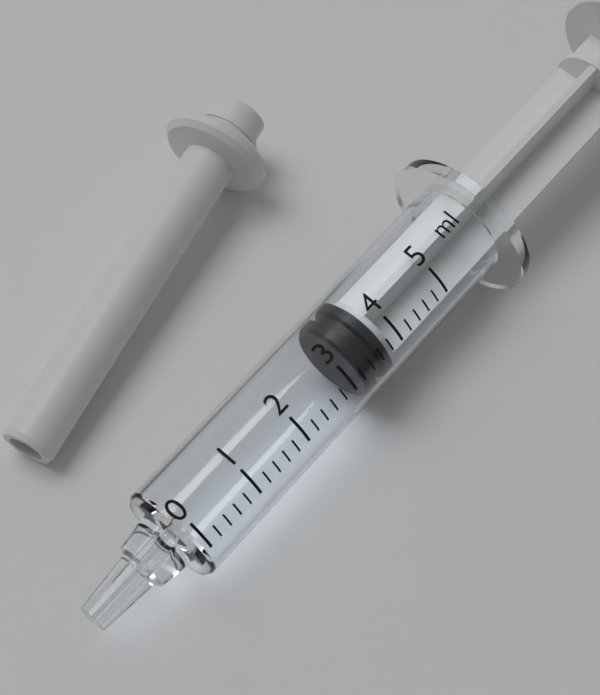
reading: 3.2 ml
